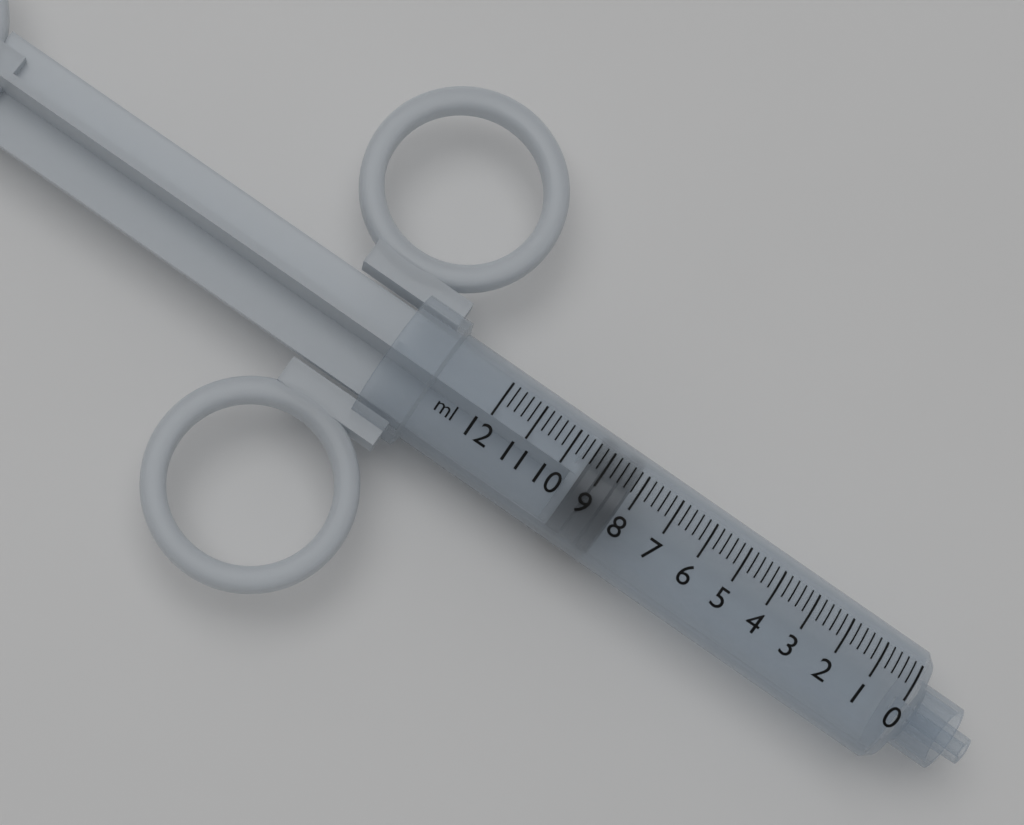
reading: 8.2 ml
